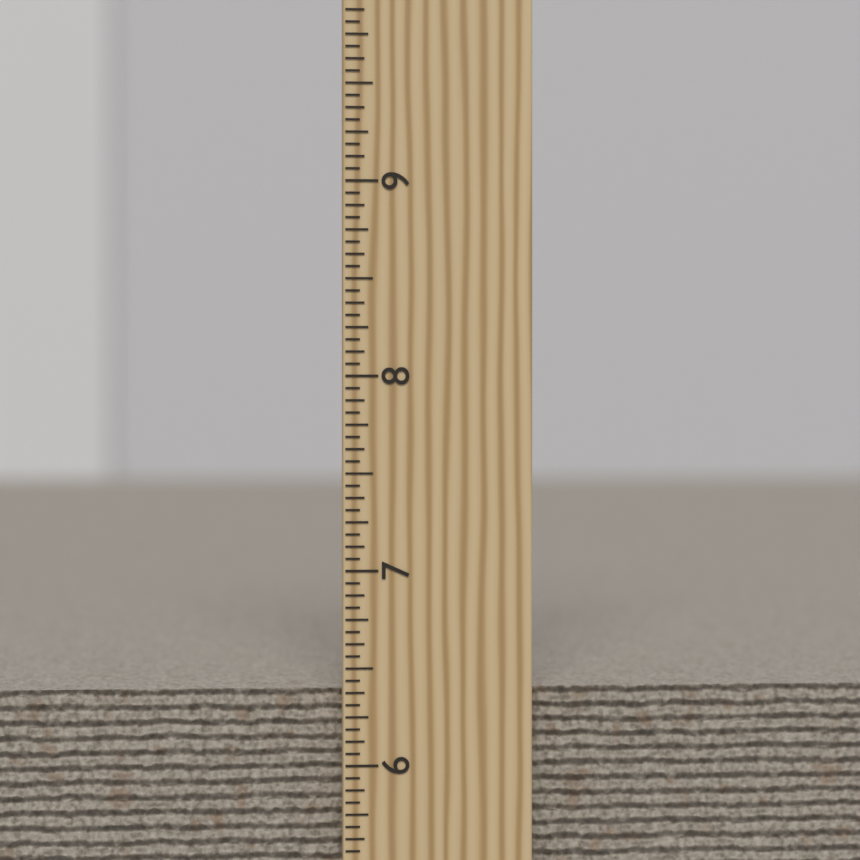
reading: 6.3750 inch
